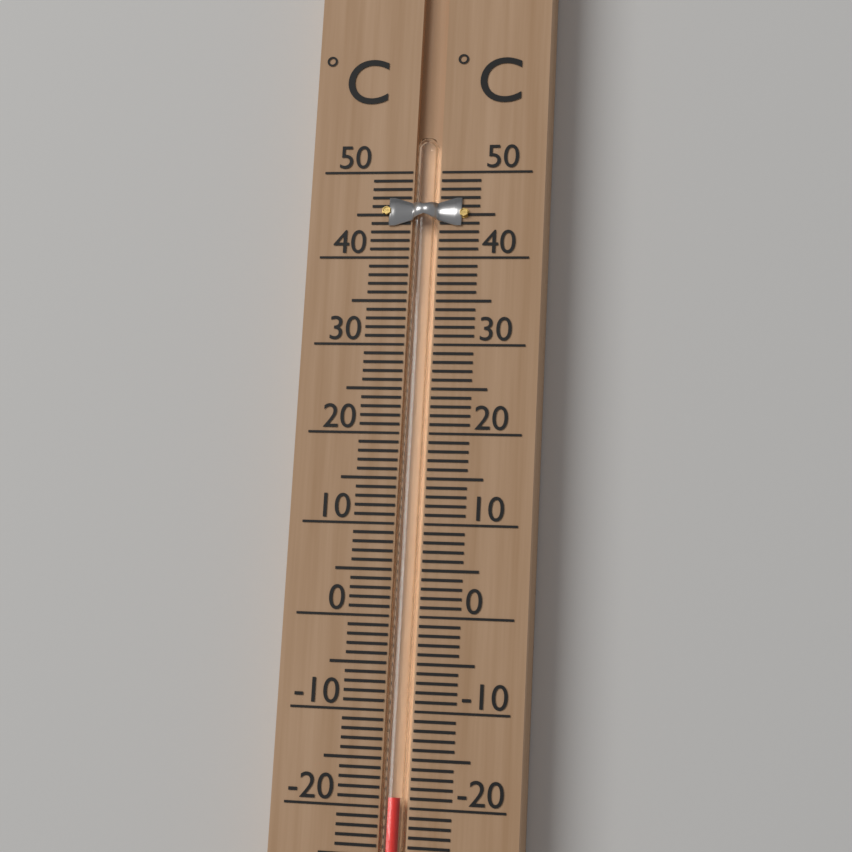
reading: -19 °C
